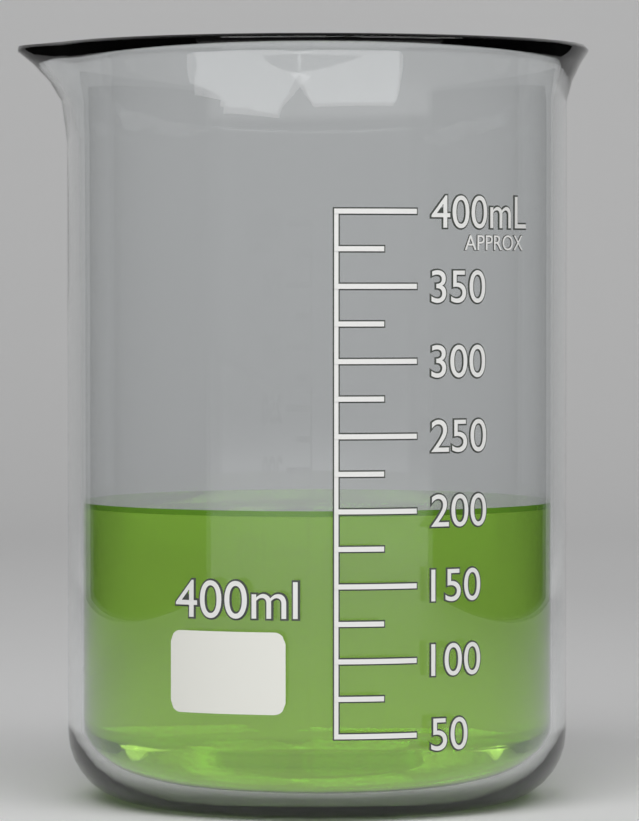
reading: 200 mL
